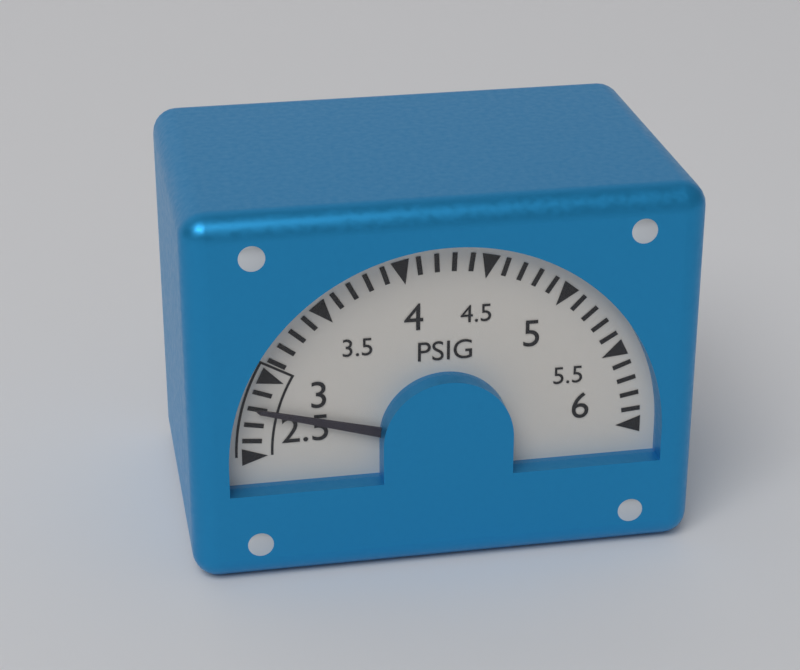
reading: 2.8 PSIG
